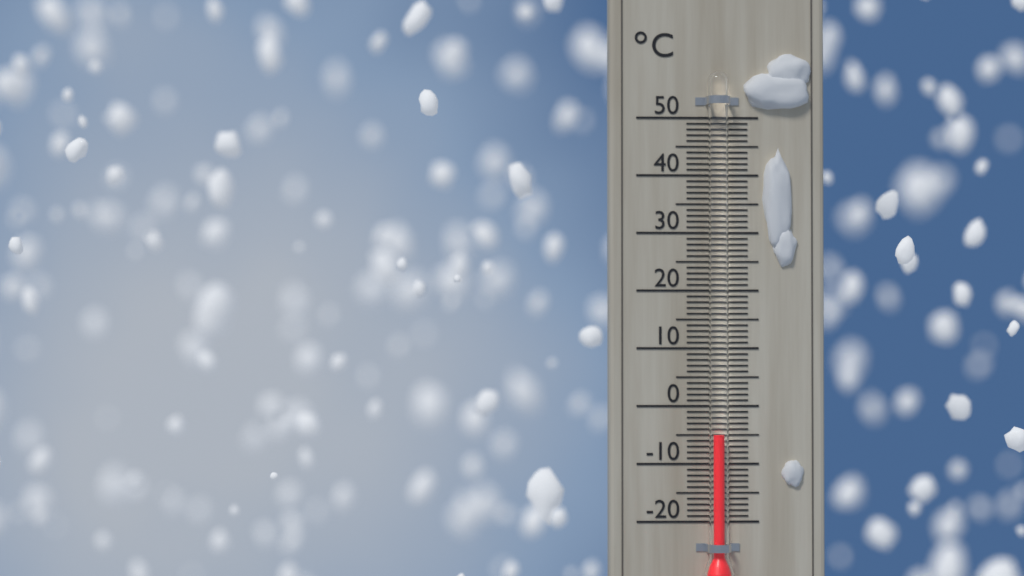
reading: -5 °C
